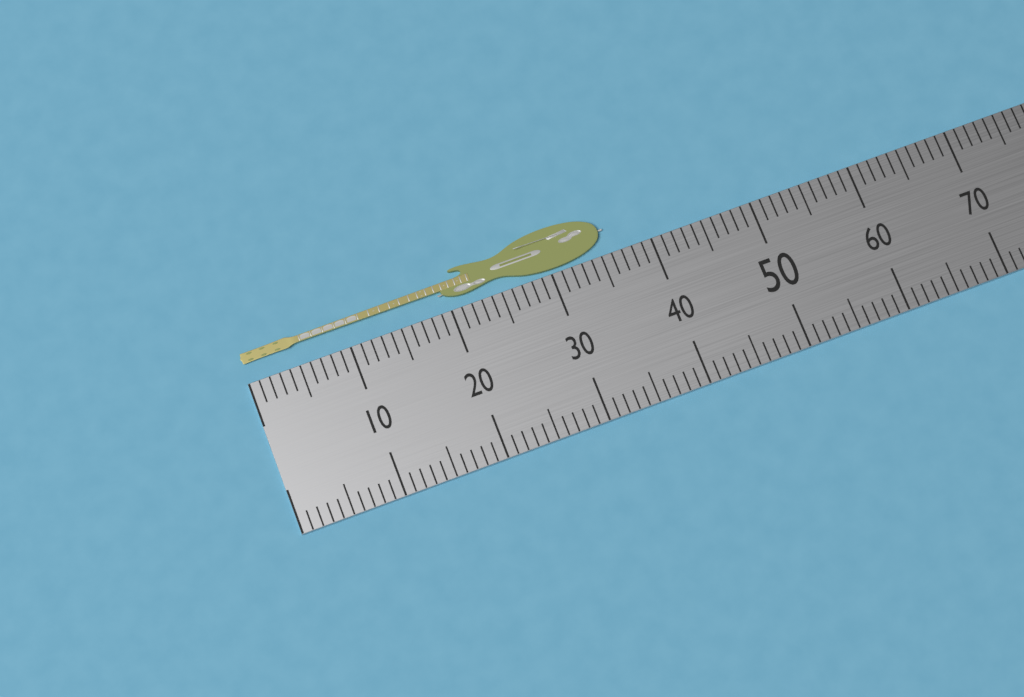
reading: 36 (no unit)
